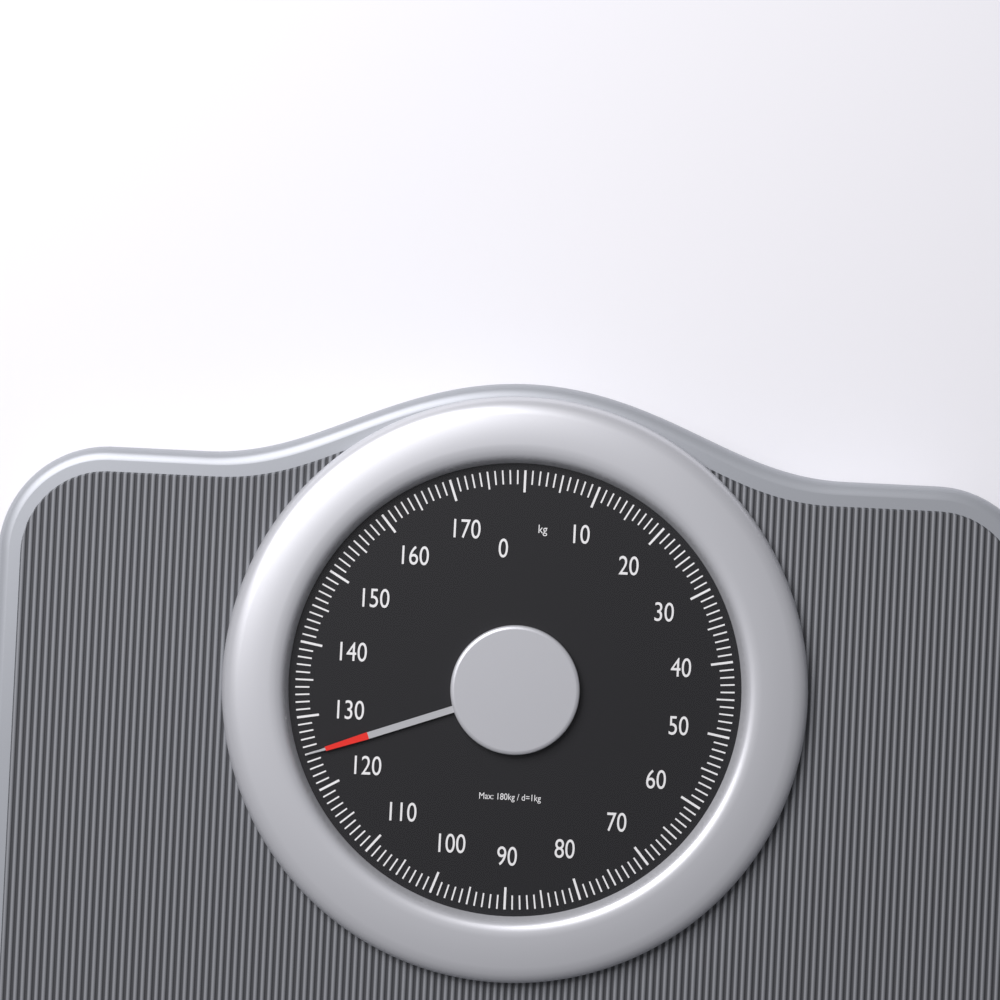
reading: 125 kg
